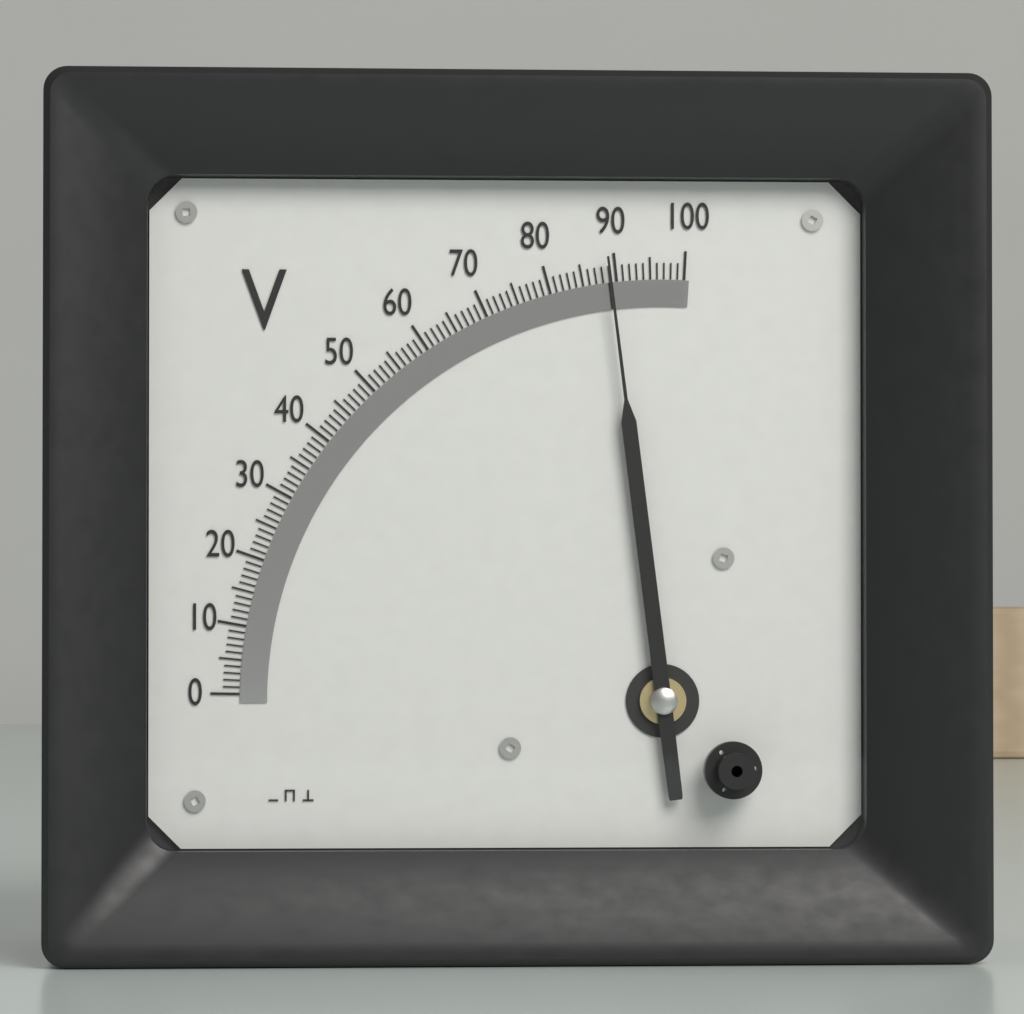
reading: 89 V
